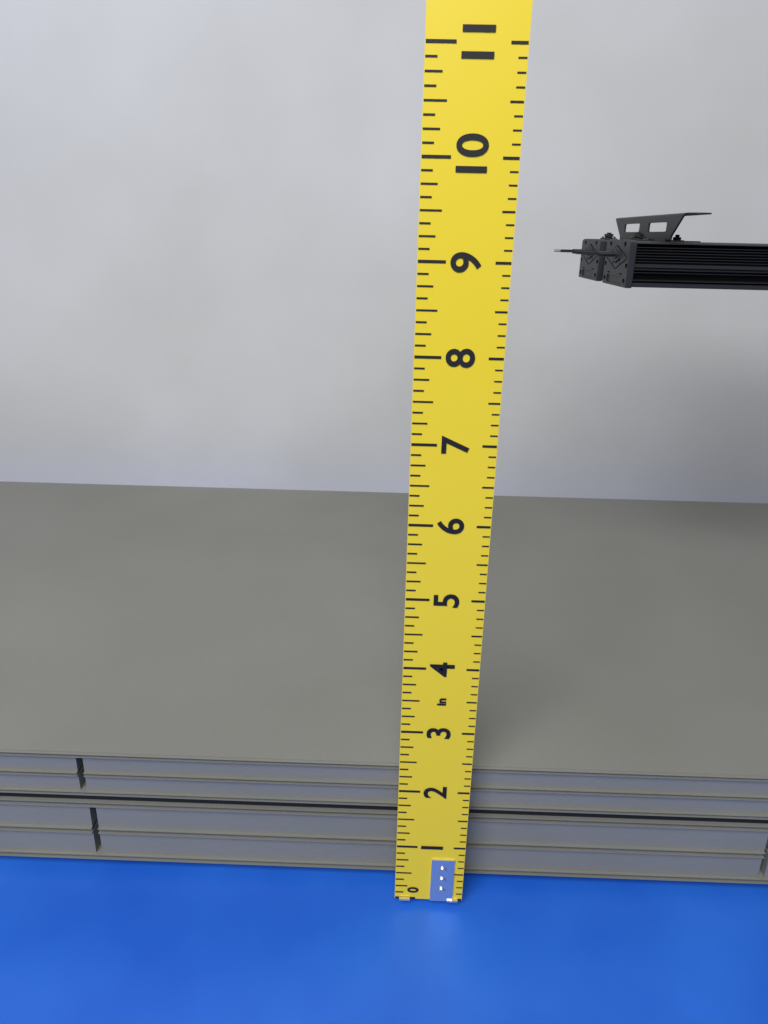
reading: 2.125 in
